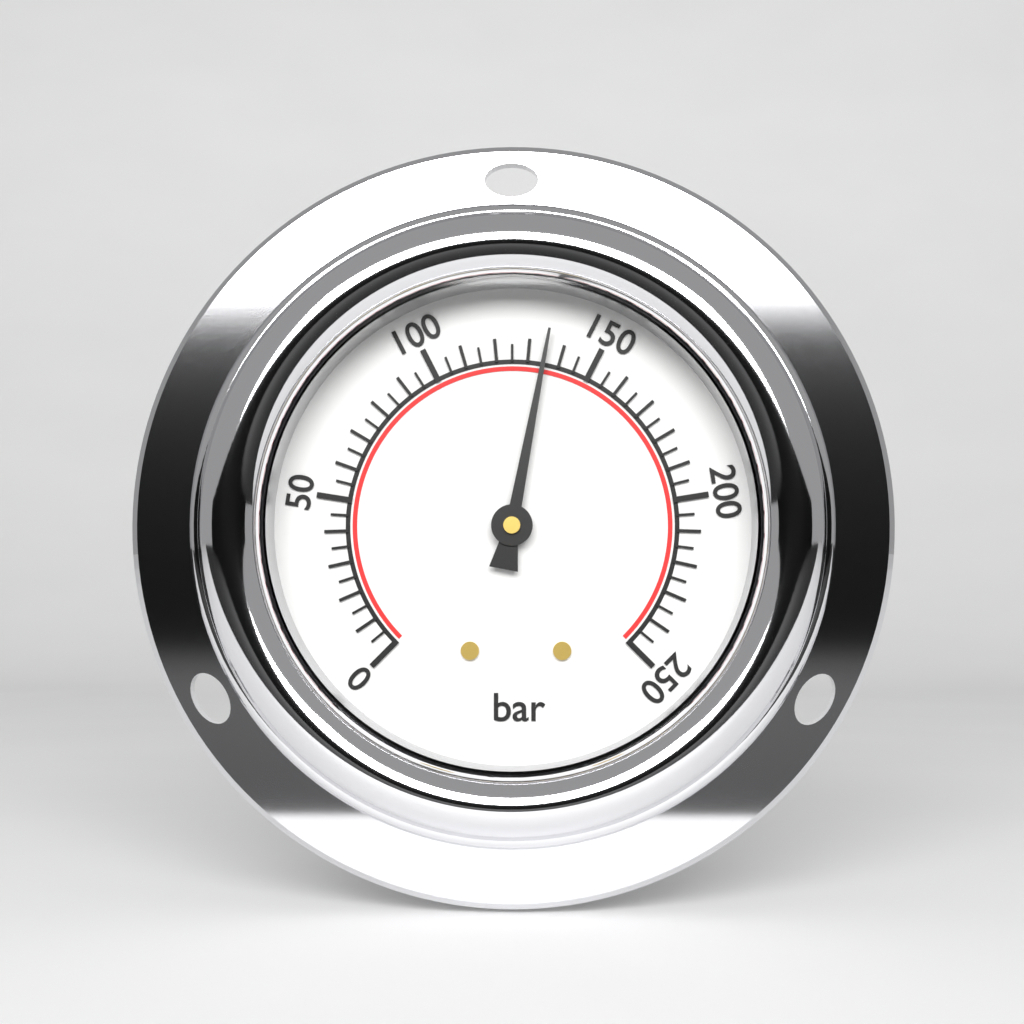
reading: 135 bar
